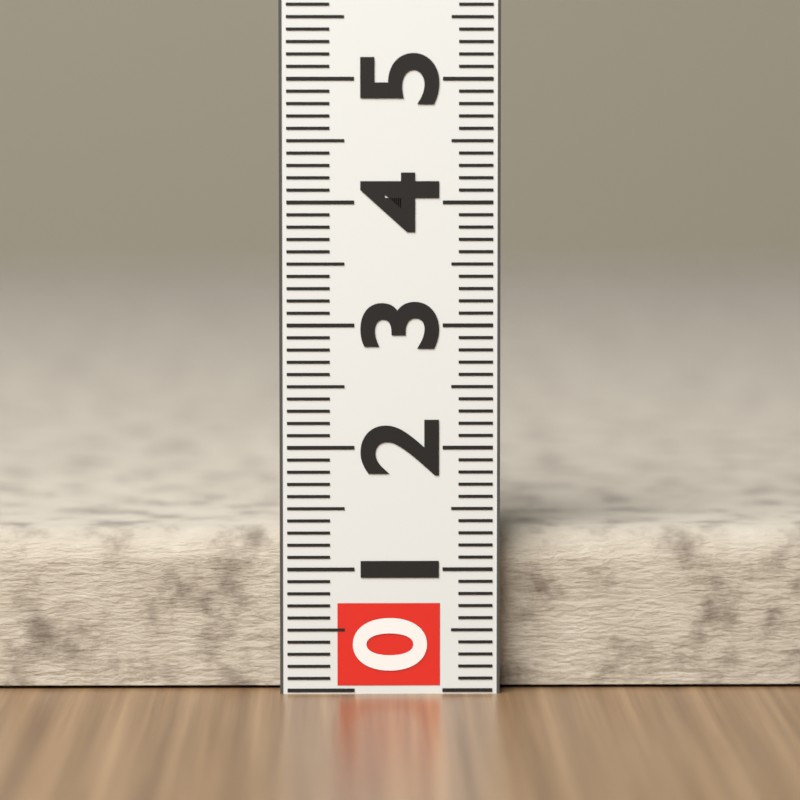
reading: 1.3 (no unit)
